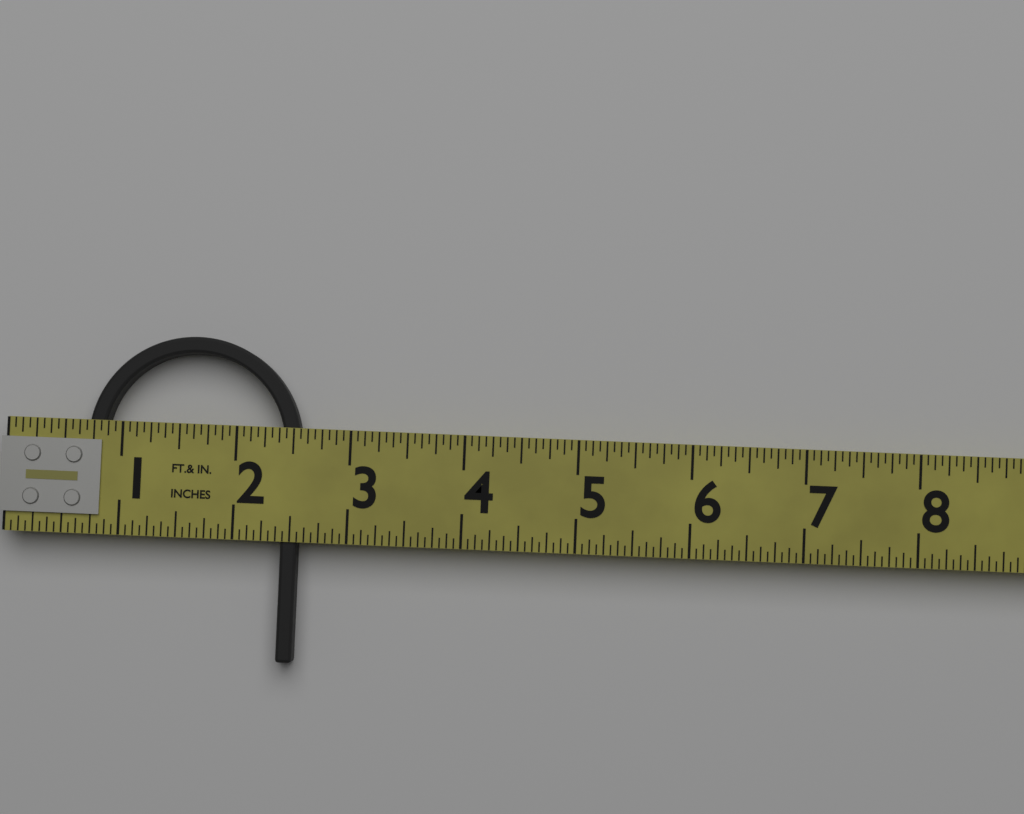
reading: 2.5625 in
